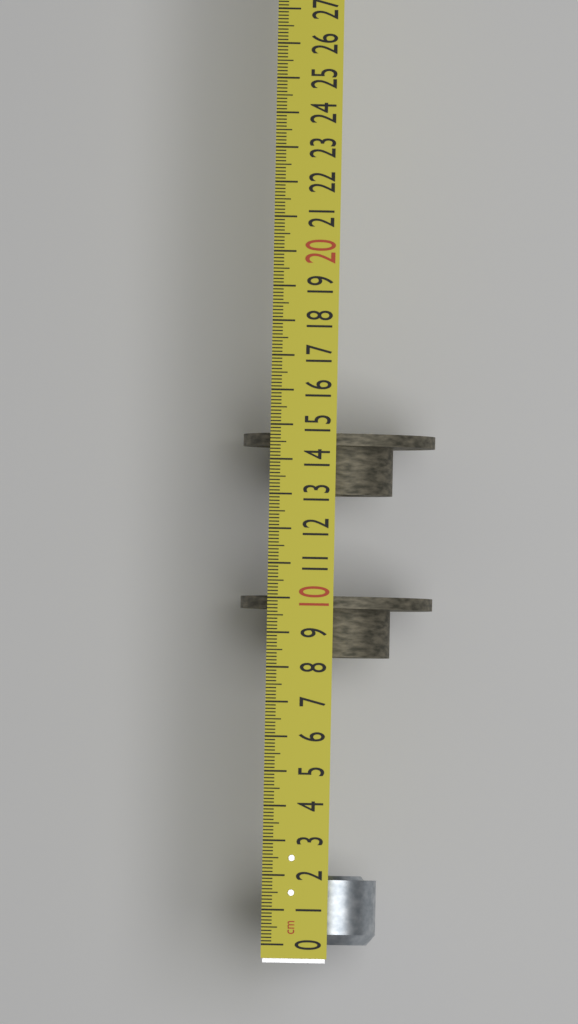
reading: 2.0 cm
